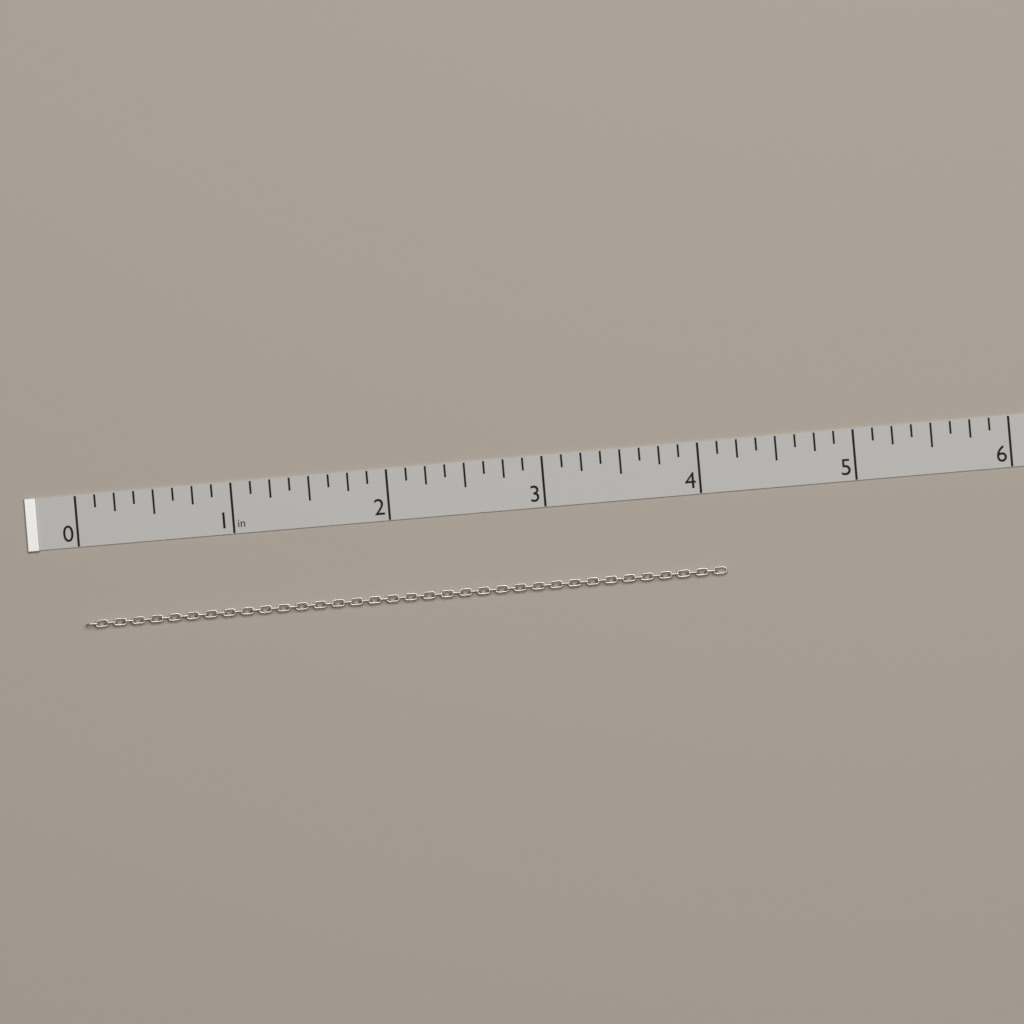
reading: 4.125 in
